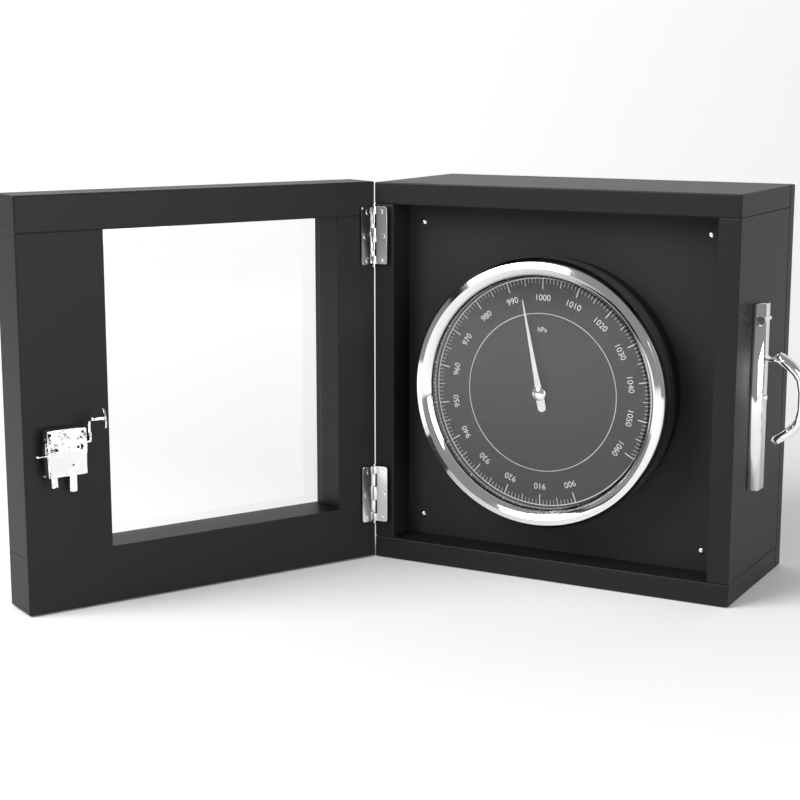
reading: 994 hPa
